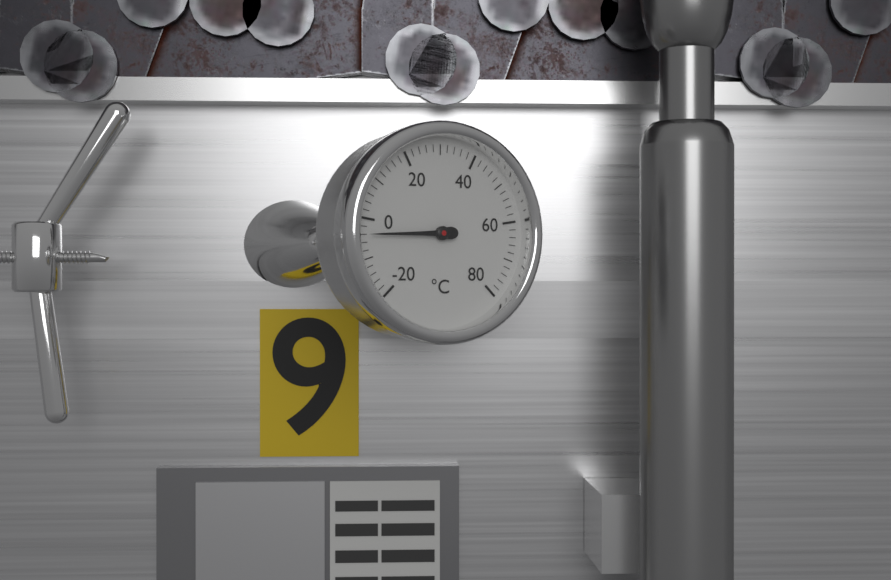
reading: -4 °C
